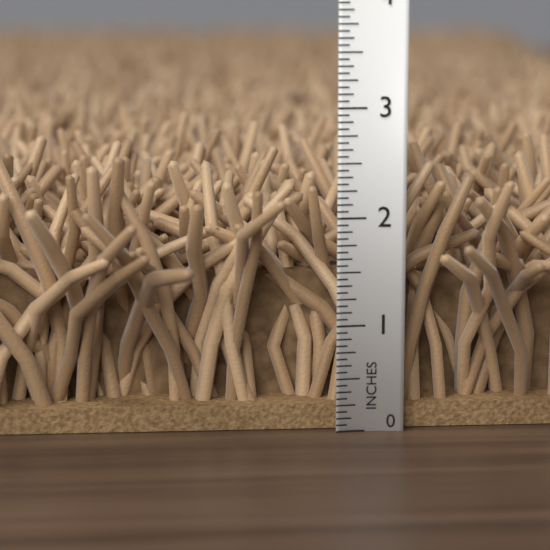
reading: 2.6250 in
